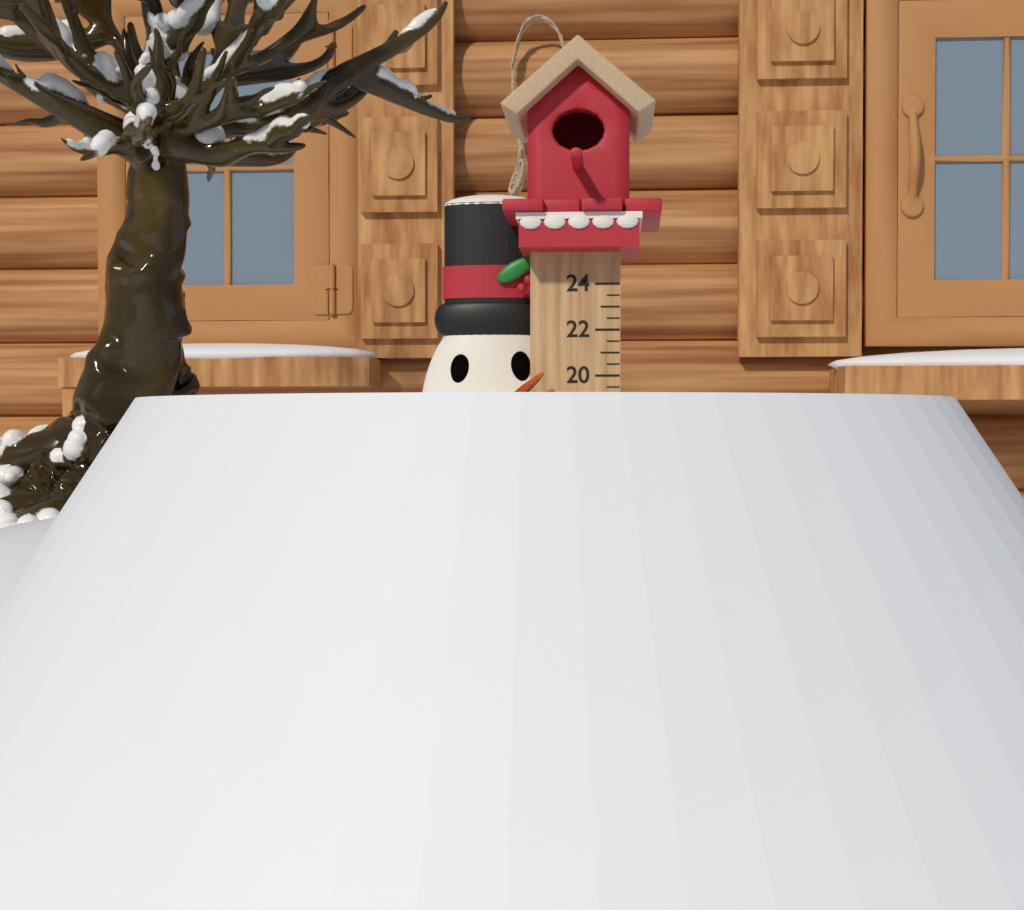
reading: 19.0 (no unit)
